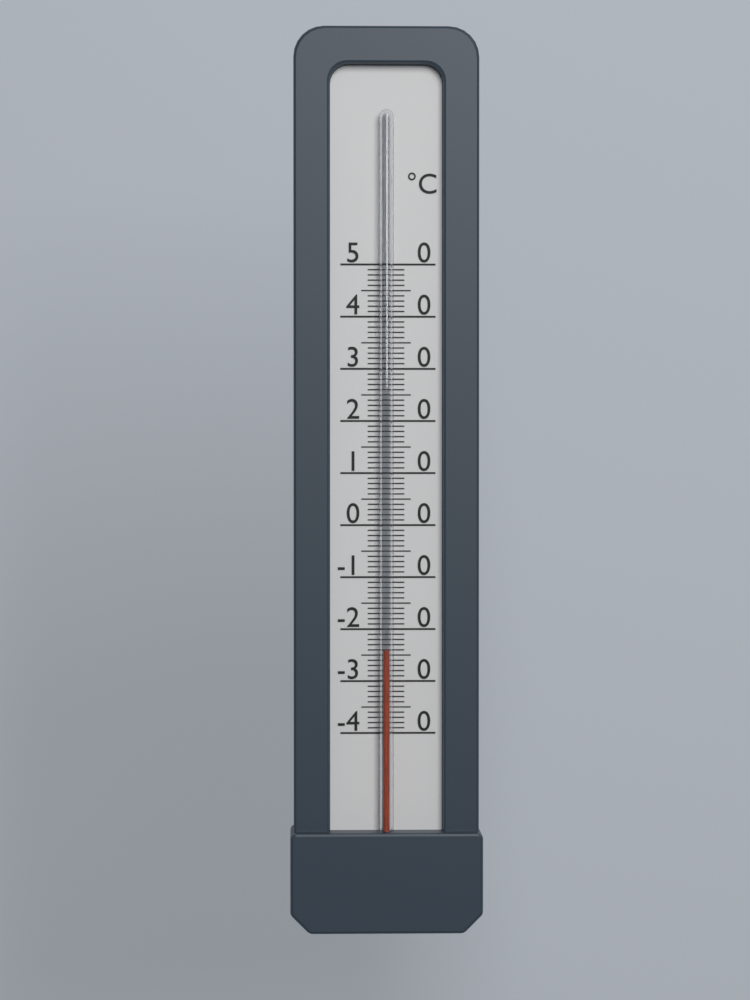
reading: -24 °C
